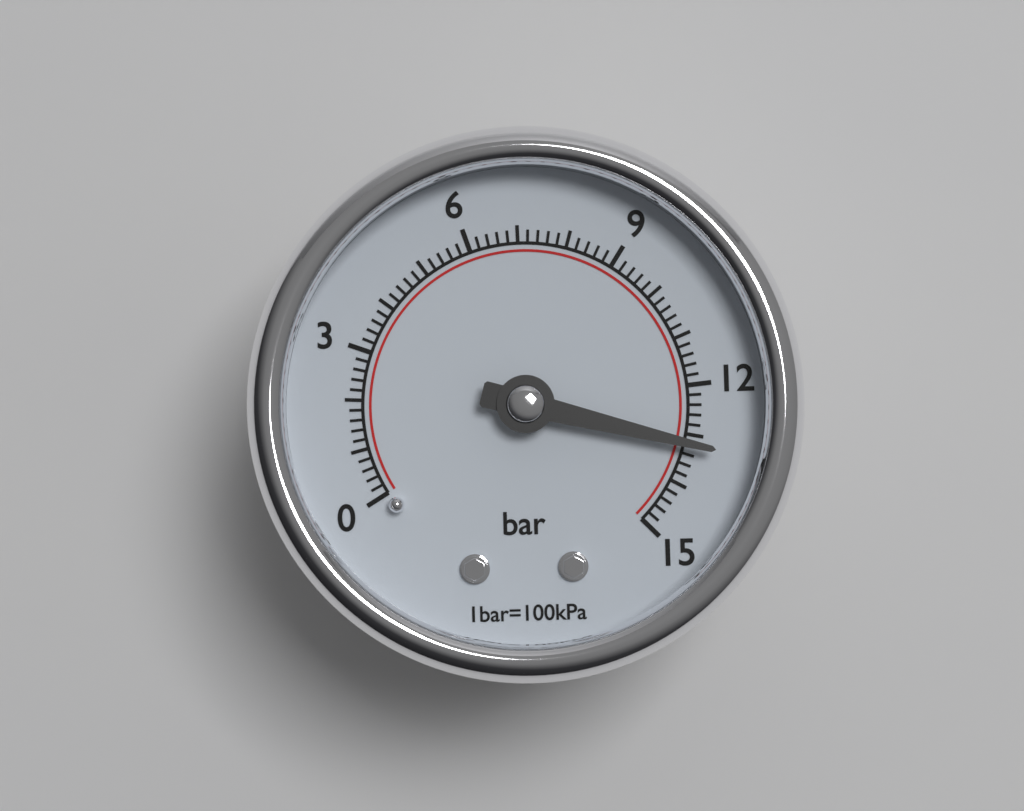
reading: 13.2 bar
